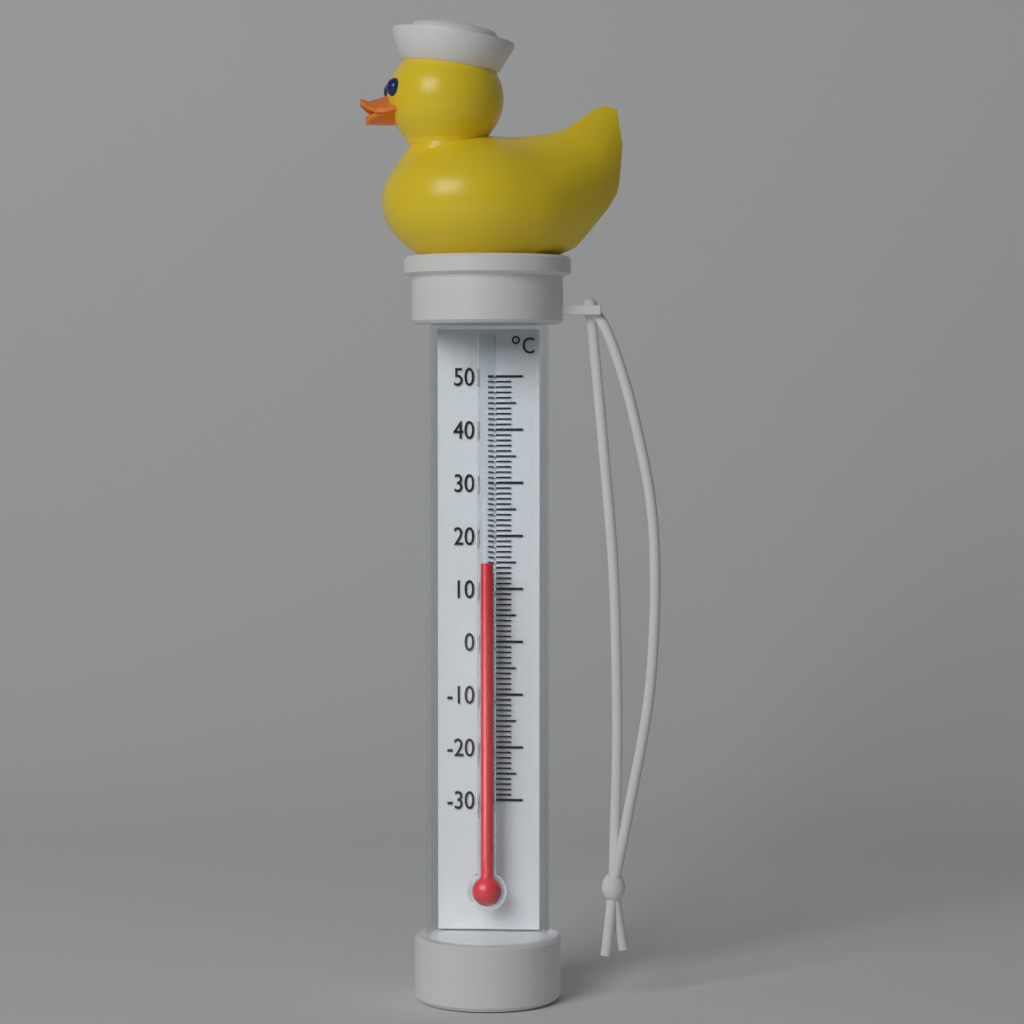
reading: 15 °C
